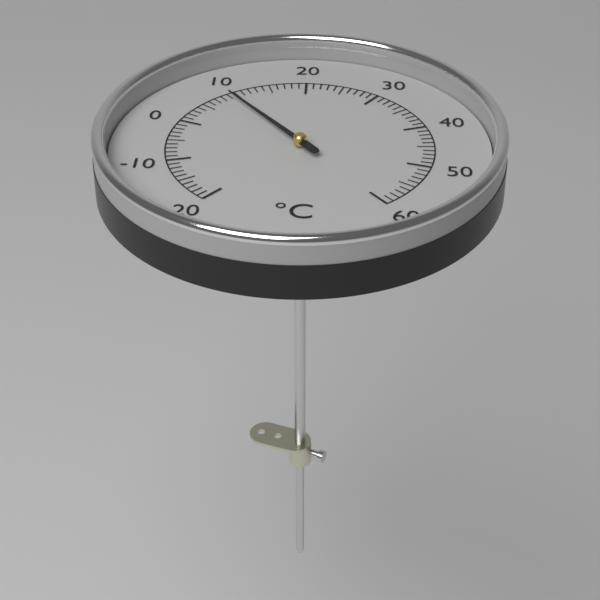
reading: 9 °C
